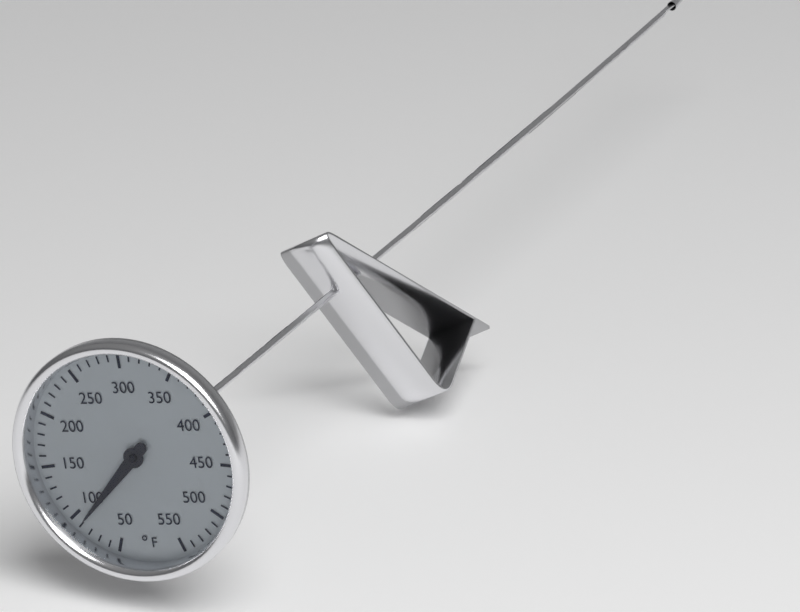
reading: 90 °F
